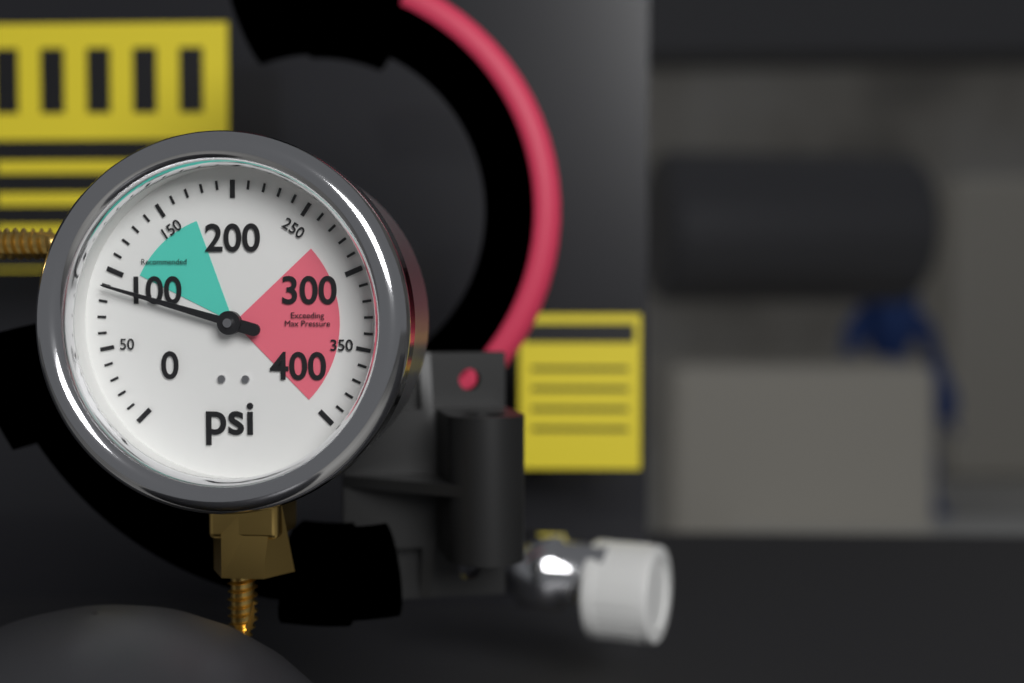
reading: 90 psi
